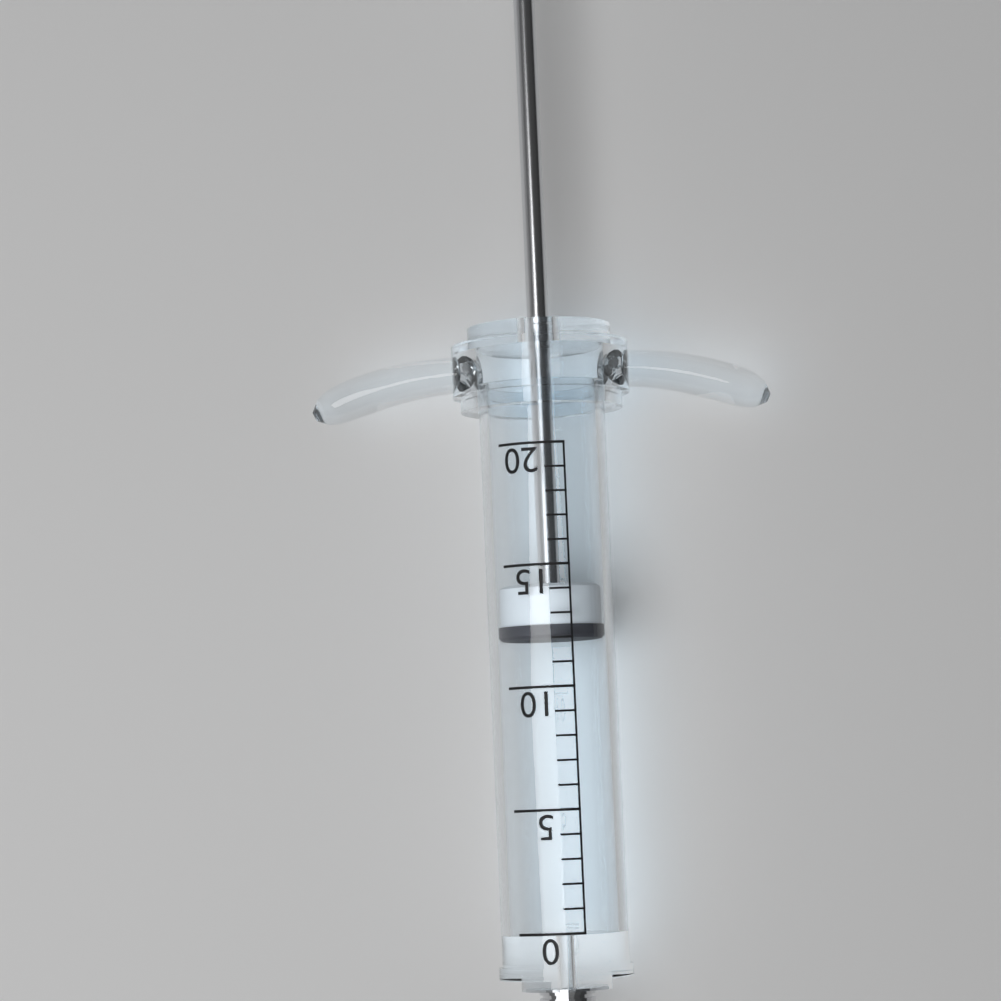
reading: 12 (no unit)
